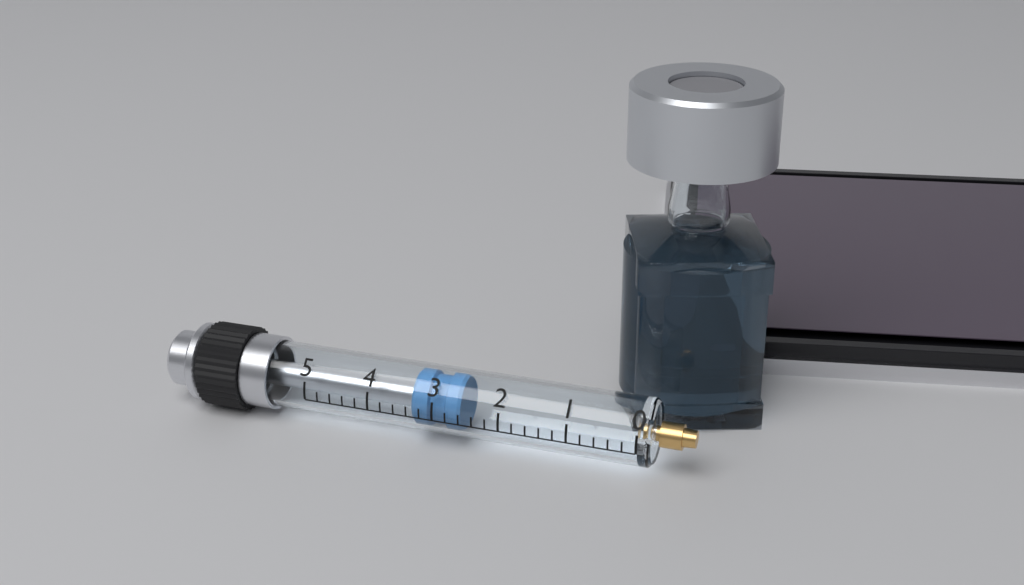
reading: 2.6 (no unit)
